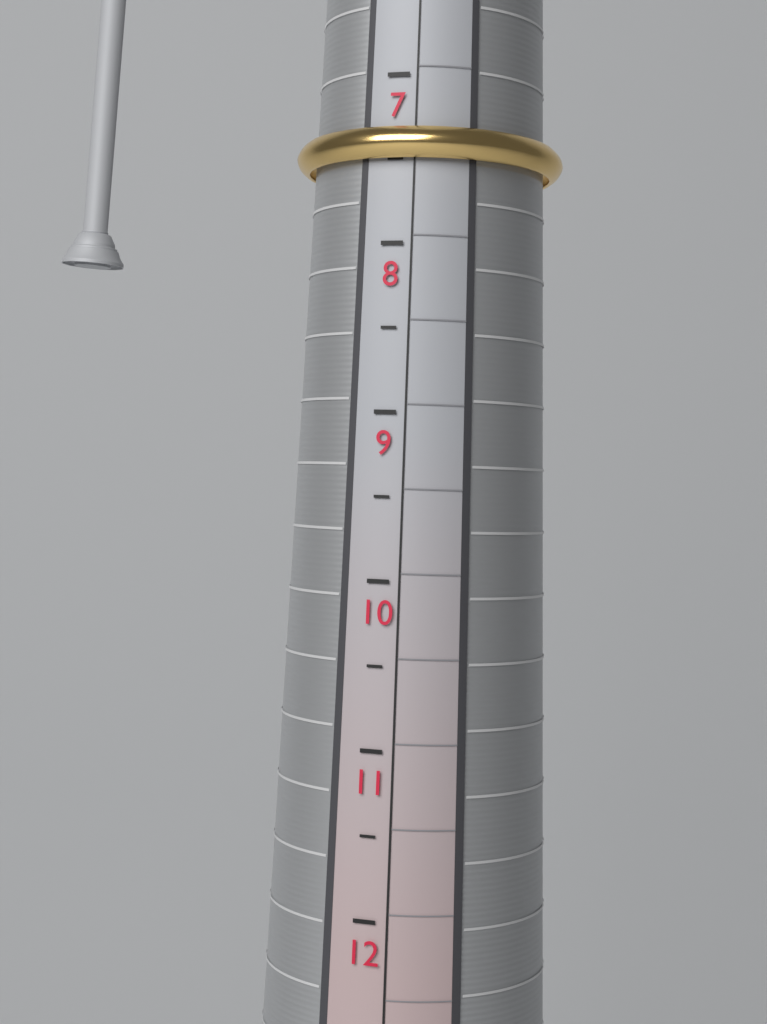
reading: 7.5 (no unit)
